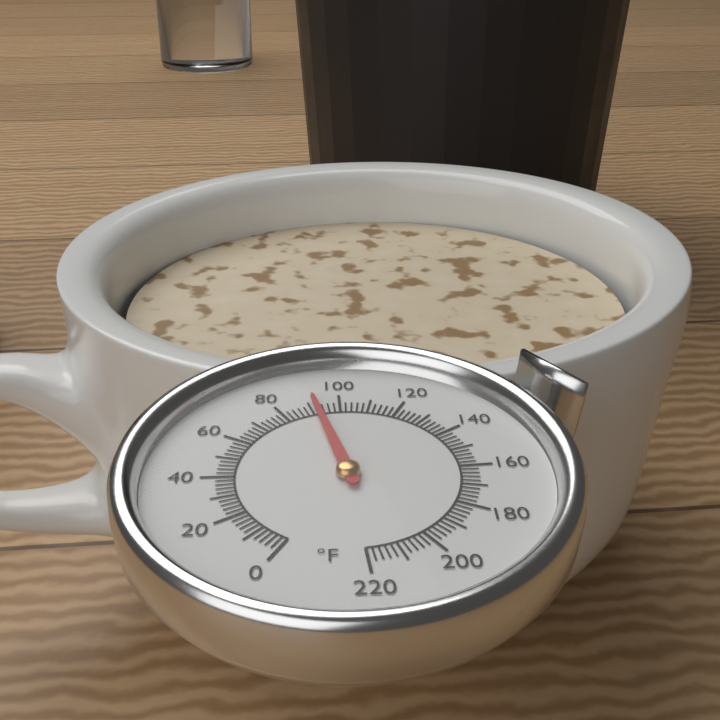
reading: 92 °F
